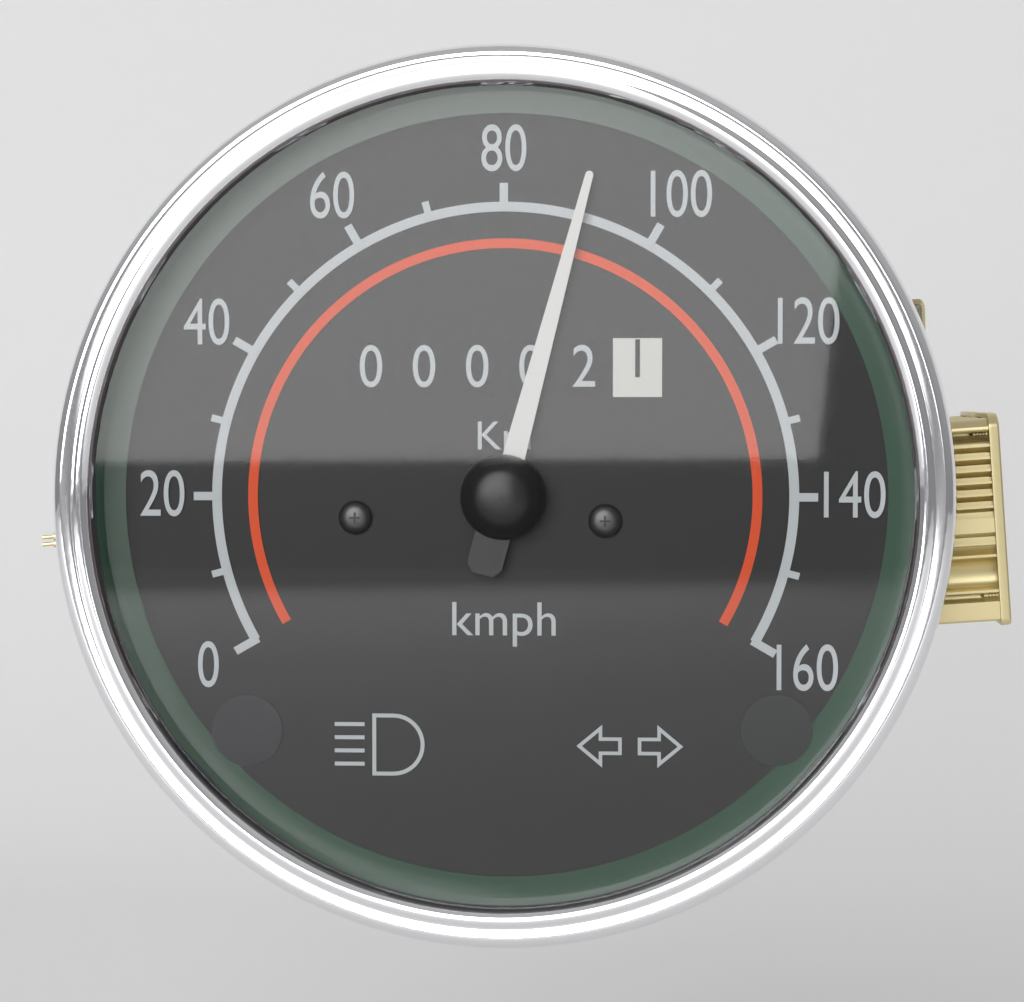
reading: 90 kmph
